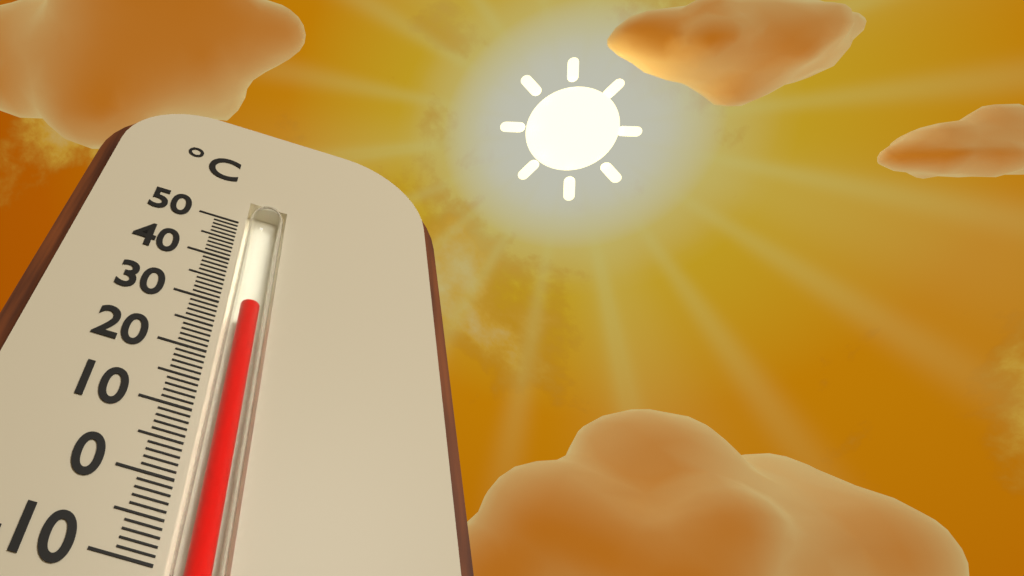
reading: 31 °C
